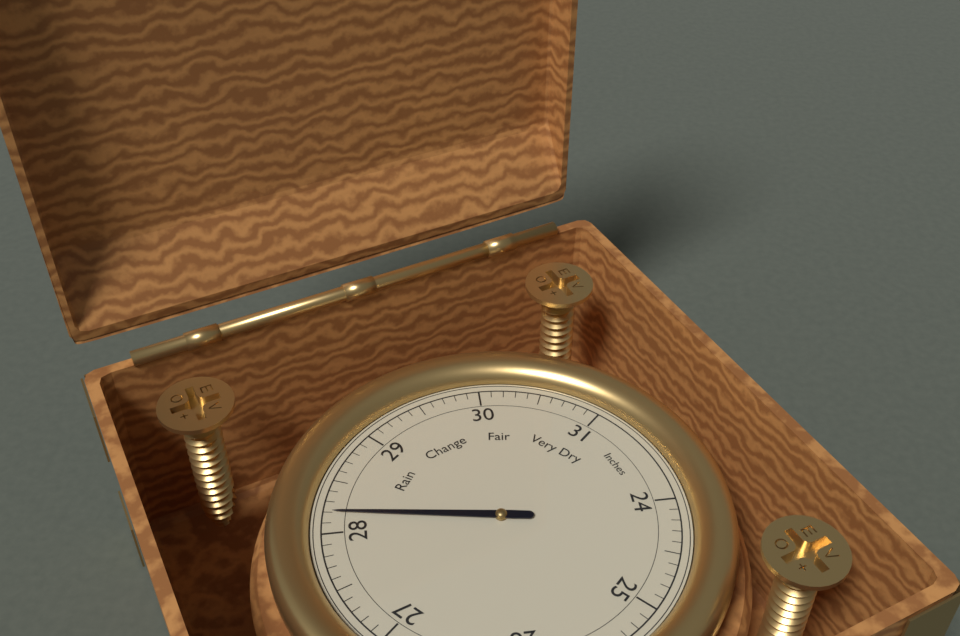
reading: 28.2 Inches
